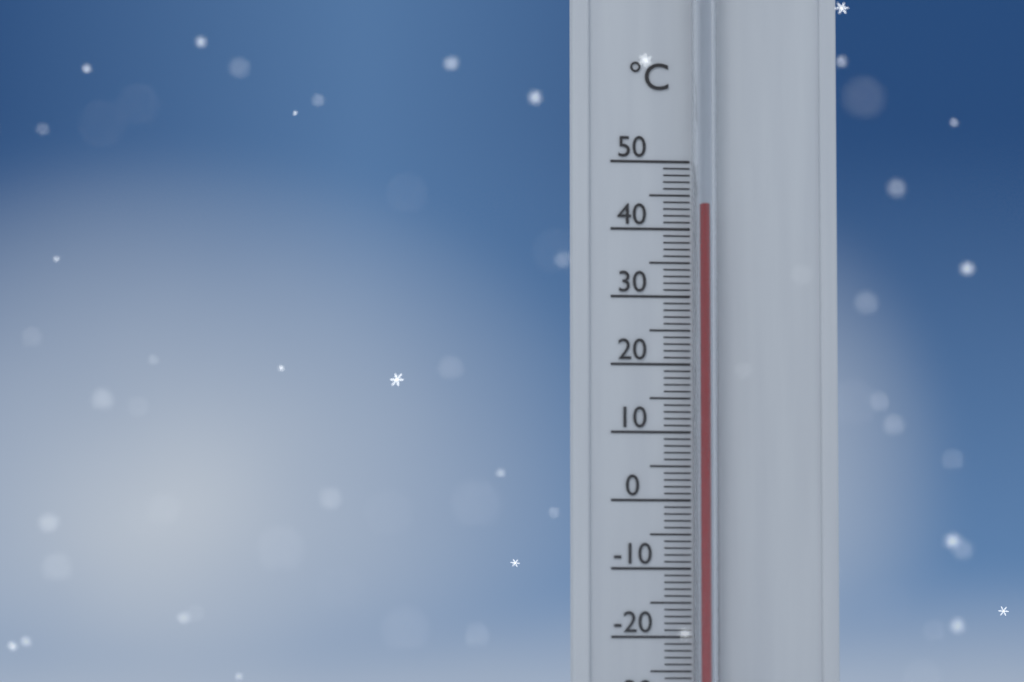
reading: 43 °C
